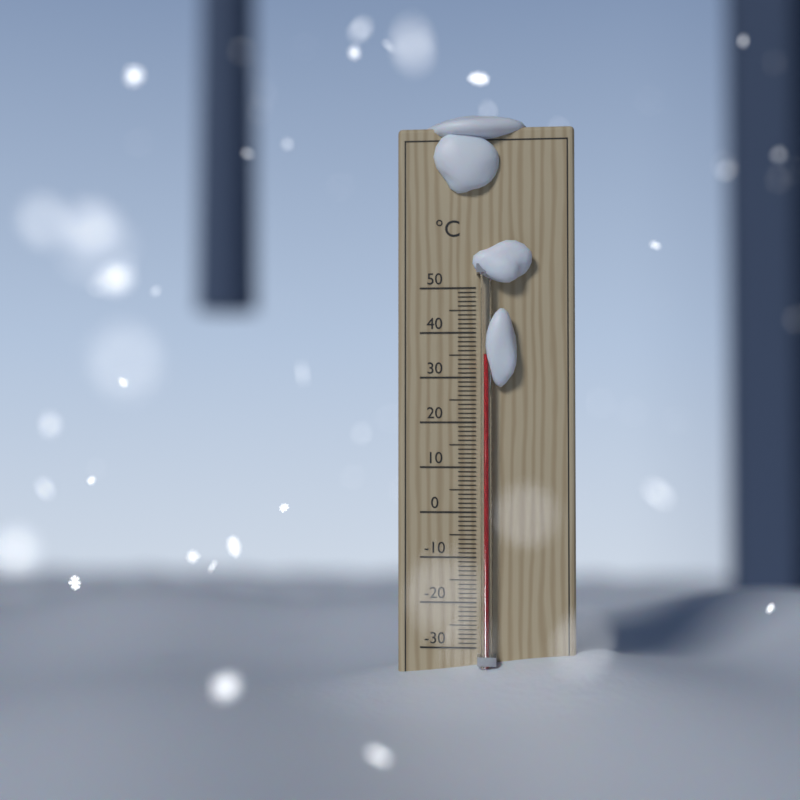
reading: 35 °C
